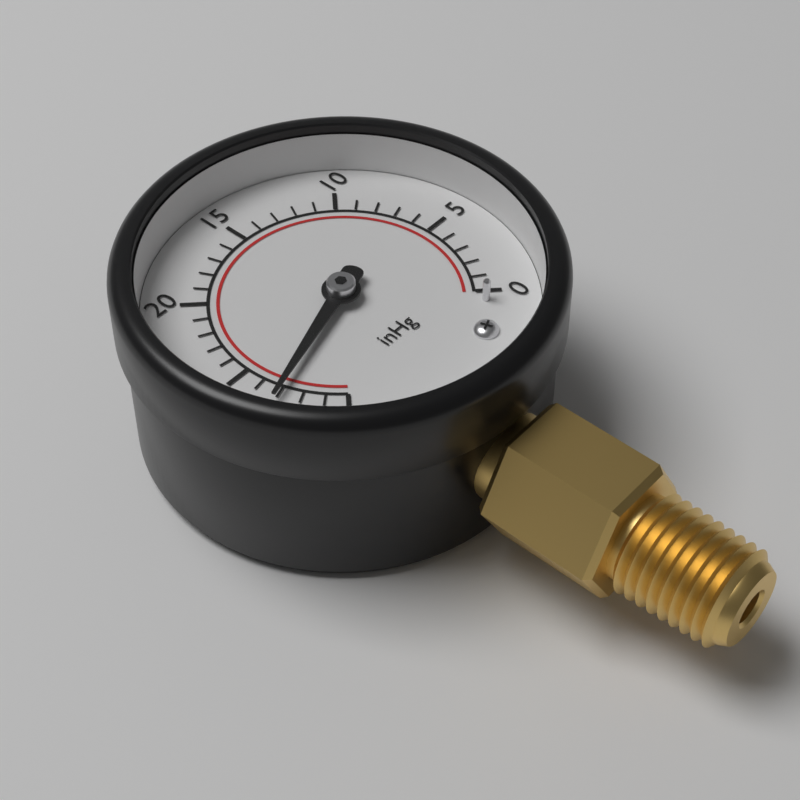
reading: 27 inHg
